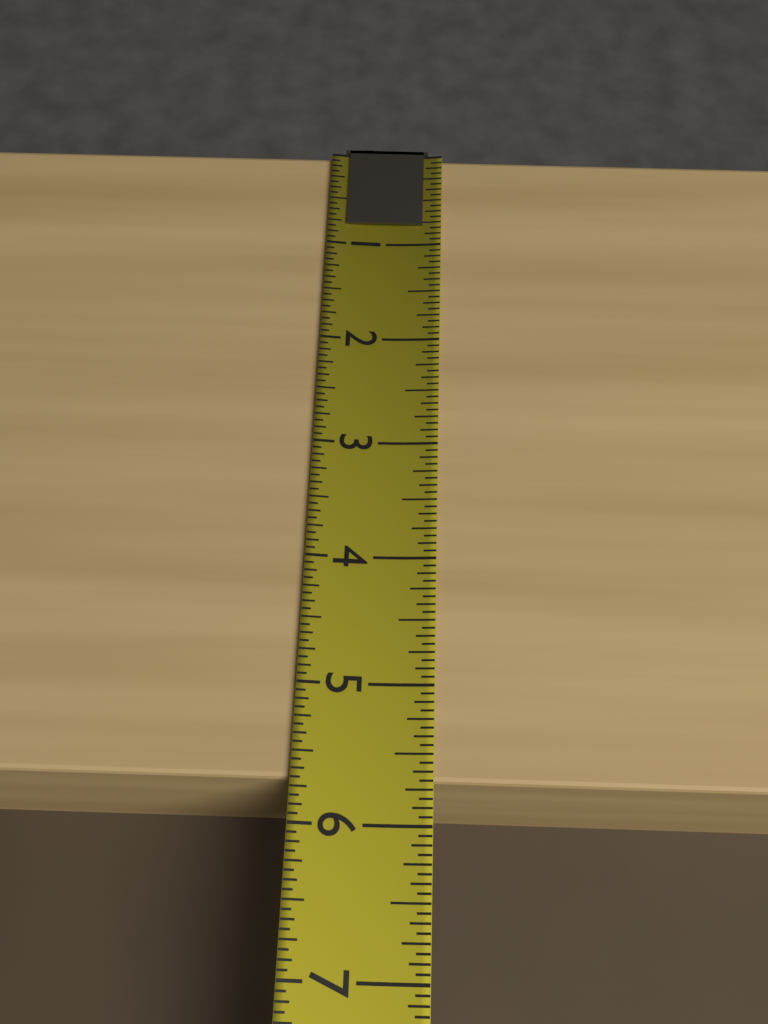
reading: 5.6875 (no unit)
